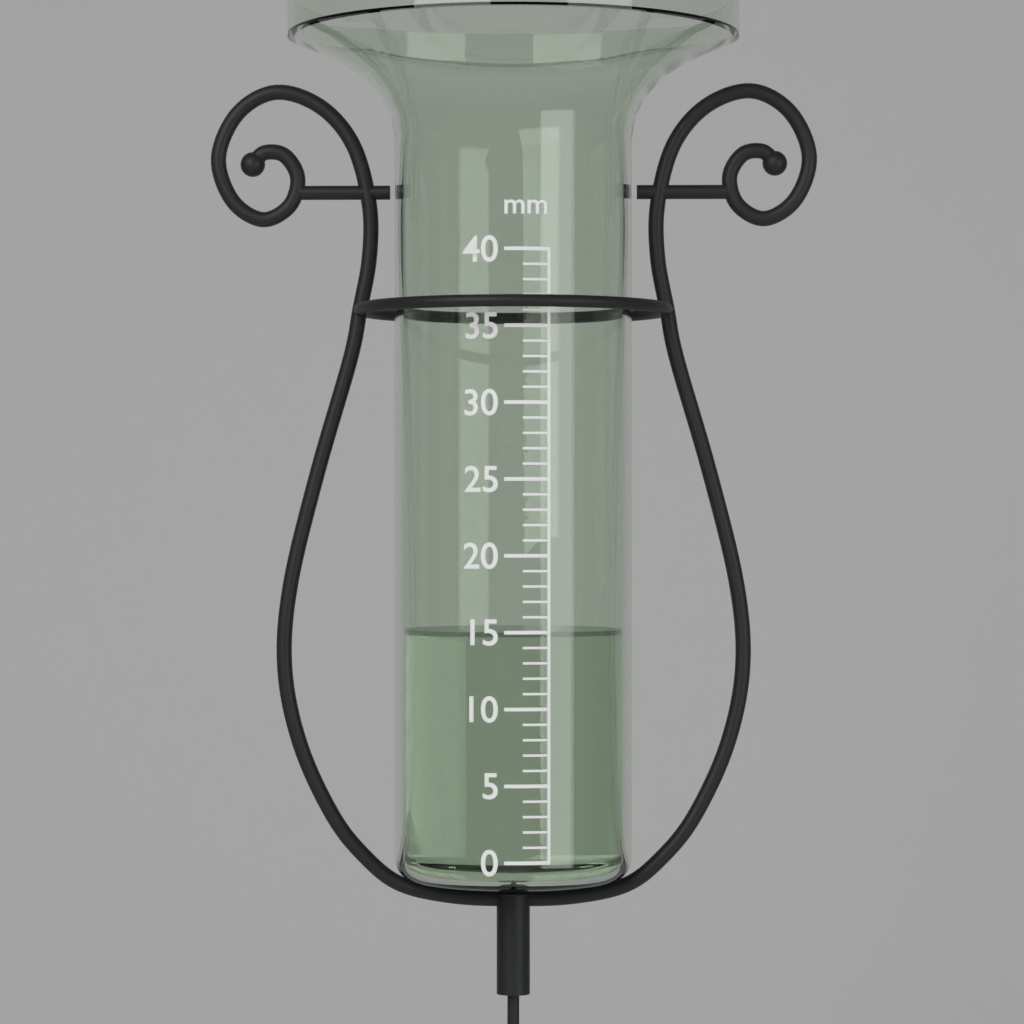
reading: 15 mm
